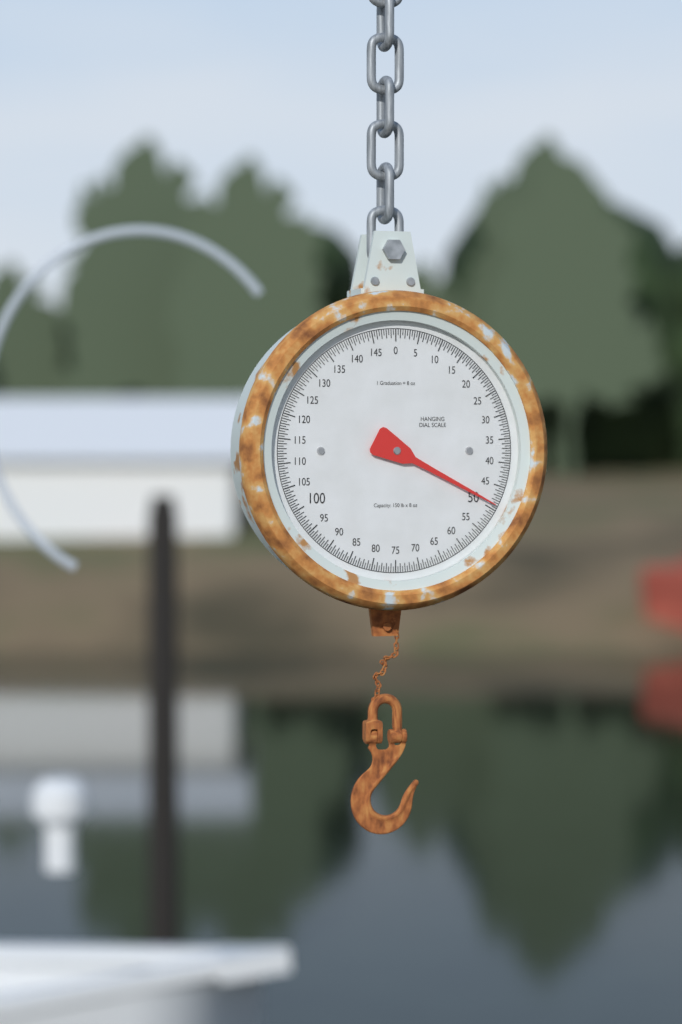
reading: 49.0 lb
